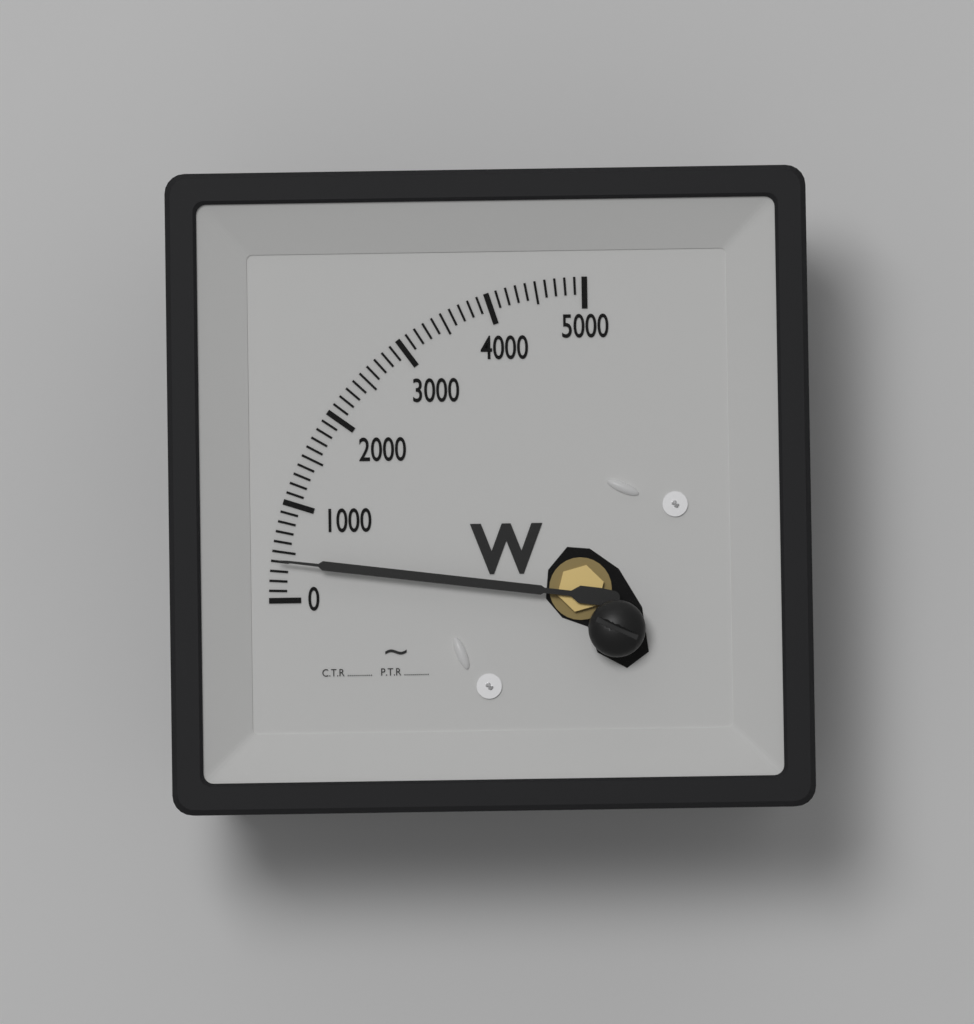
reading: 400 W
